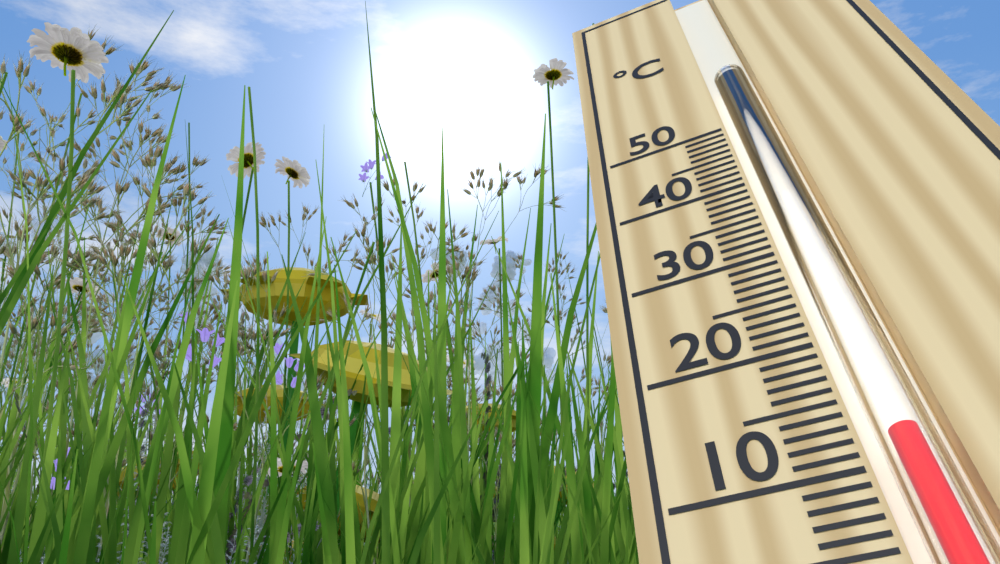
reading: 12 °C
